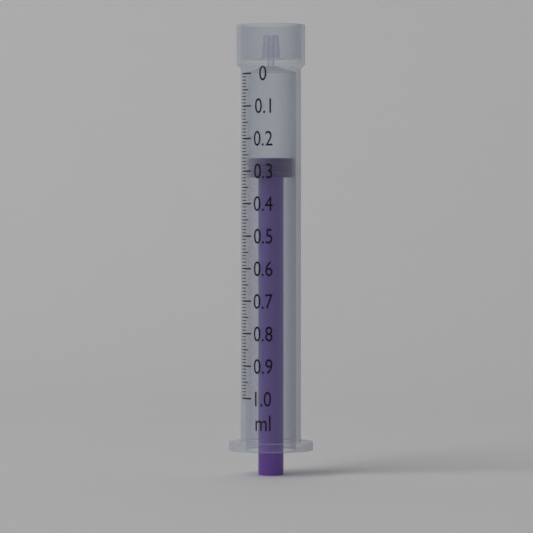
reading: 0.26 ml
